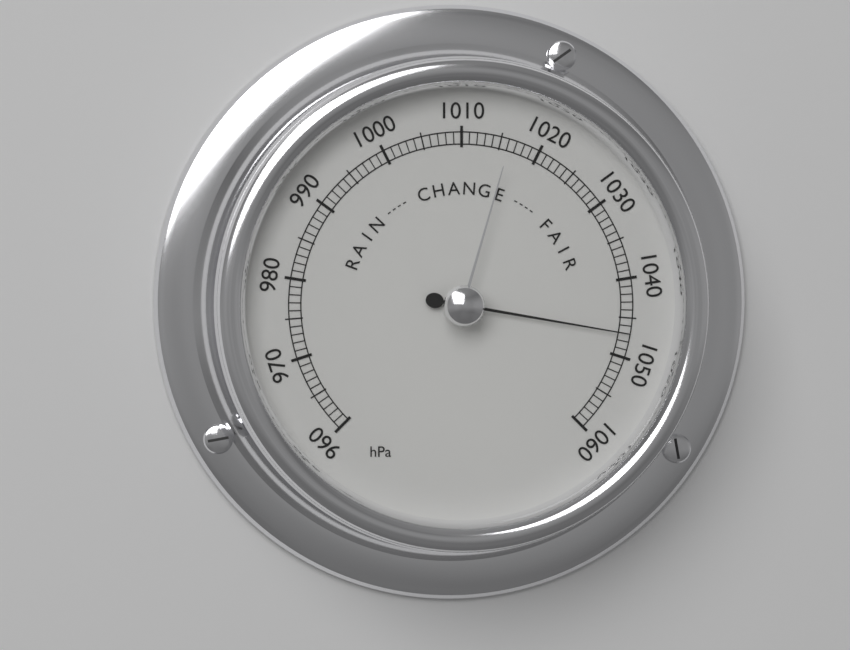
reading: 1047 hPa
